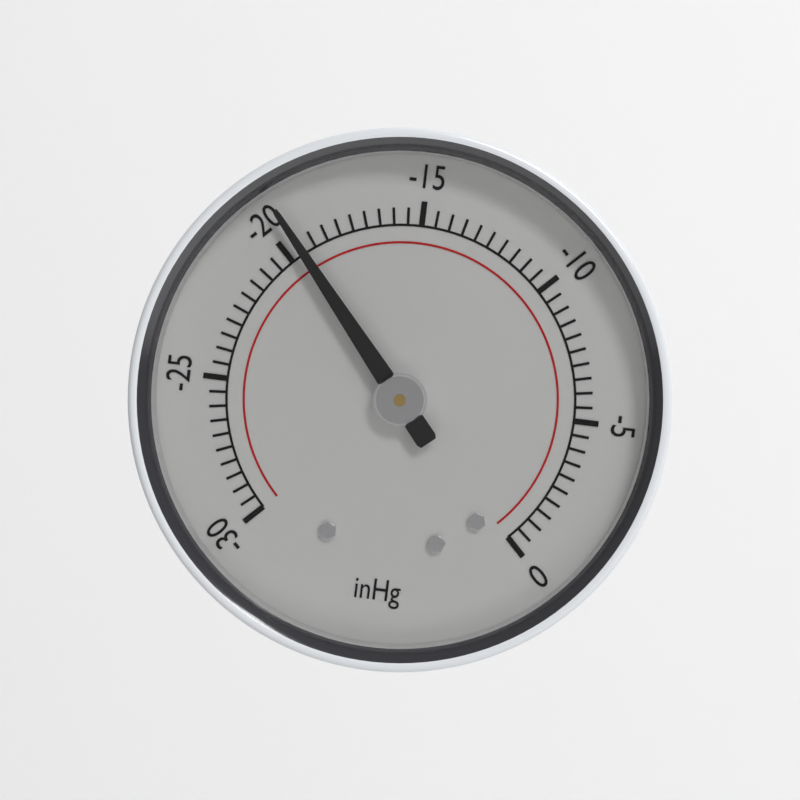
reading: -19.5 inHg
